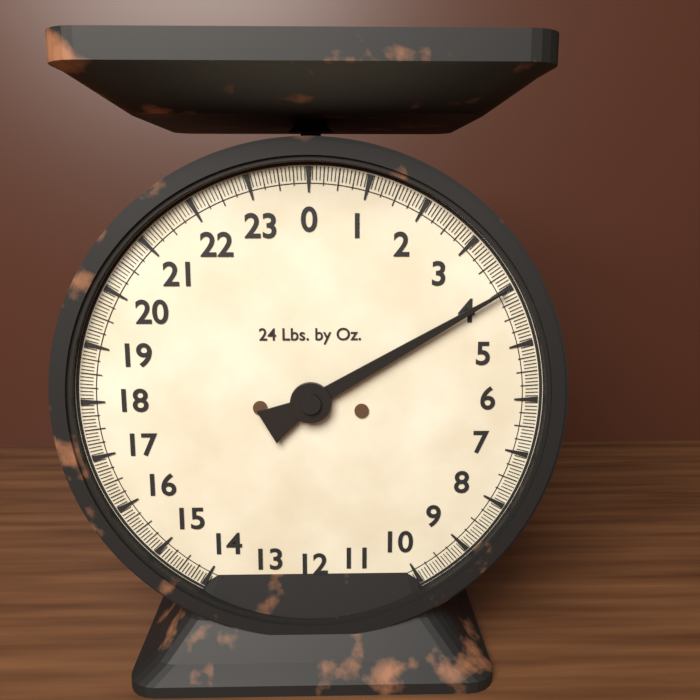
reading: 4.0000 lb
